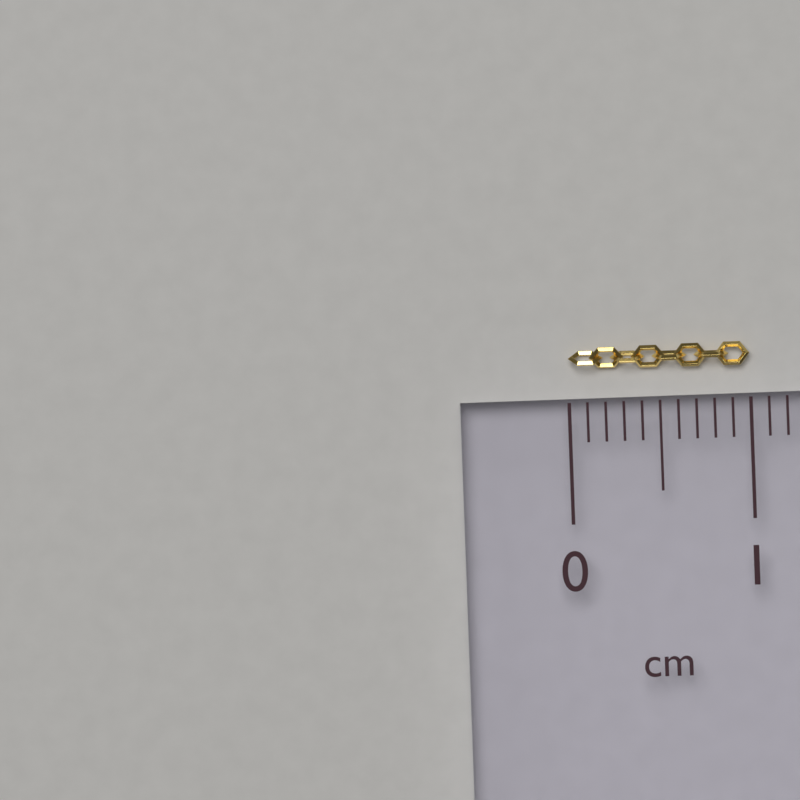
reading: 1.0 cm
